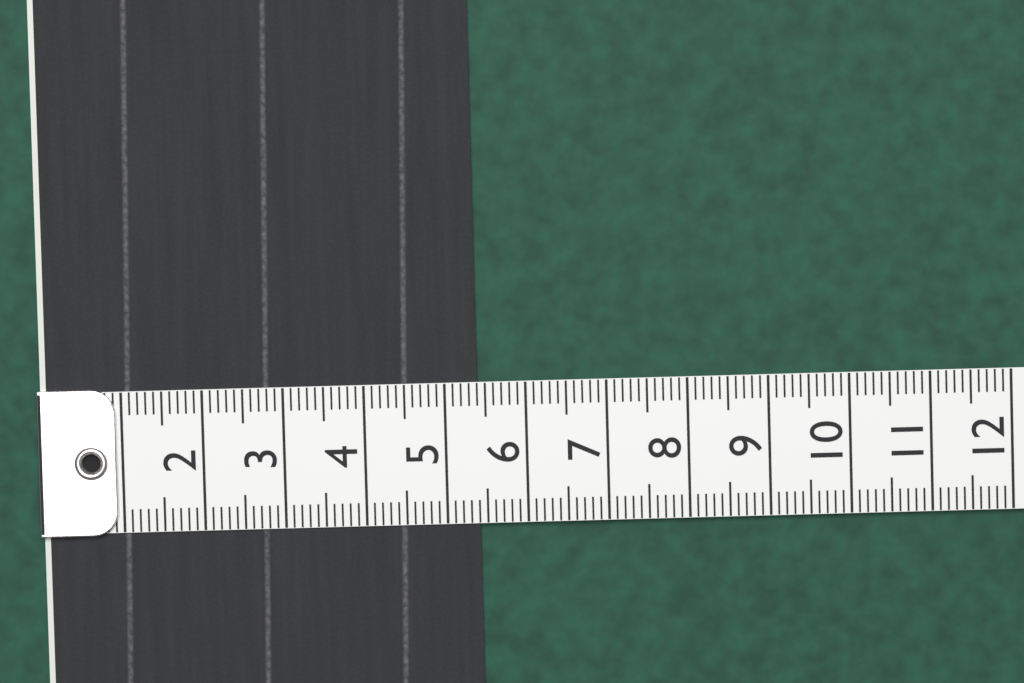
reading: 5.4 (no unit)
